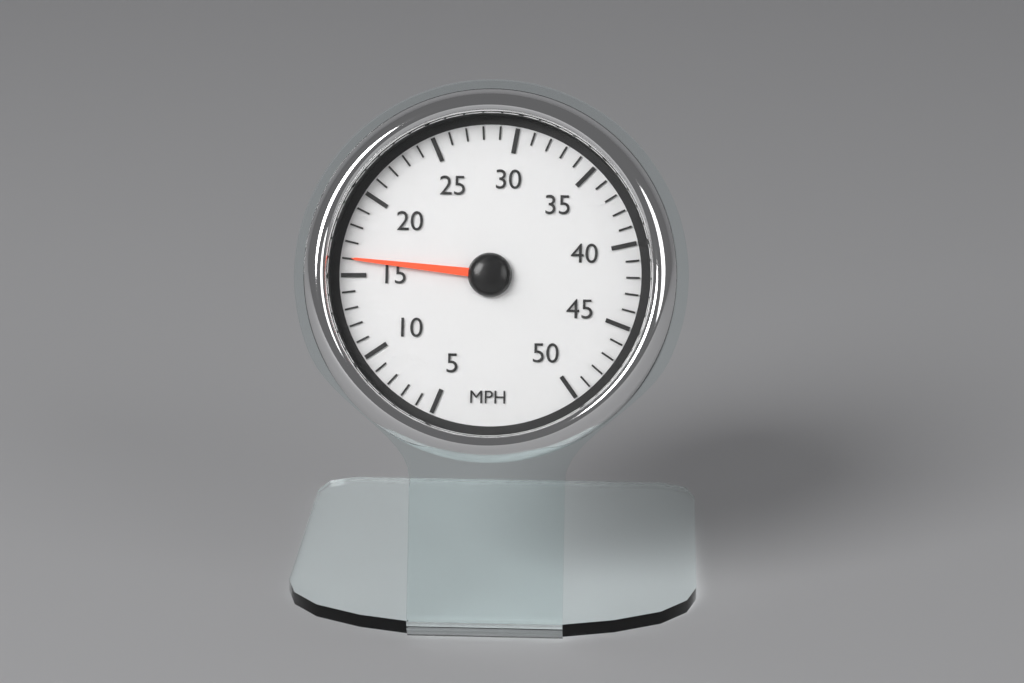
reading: 16 MPH
